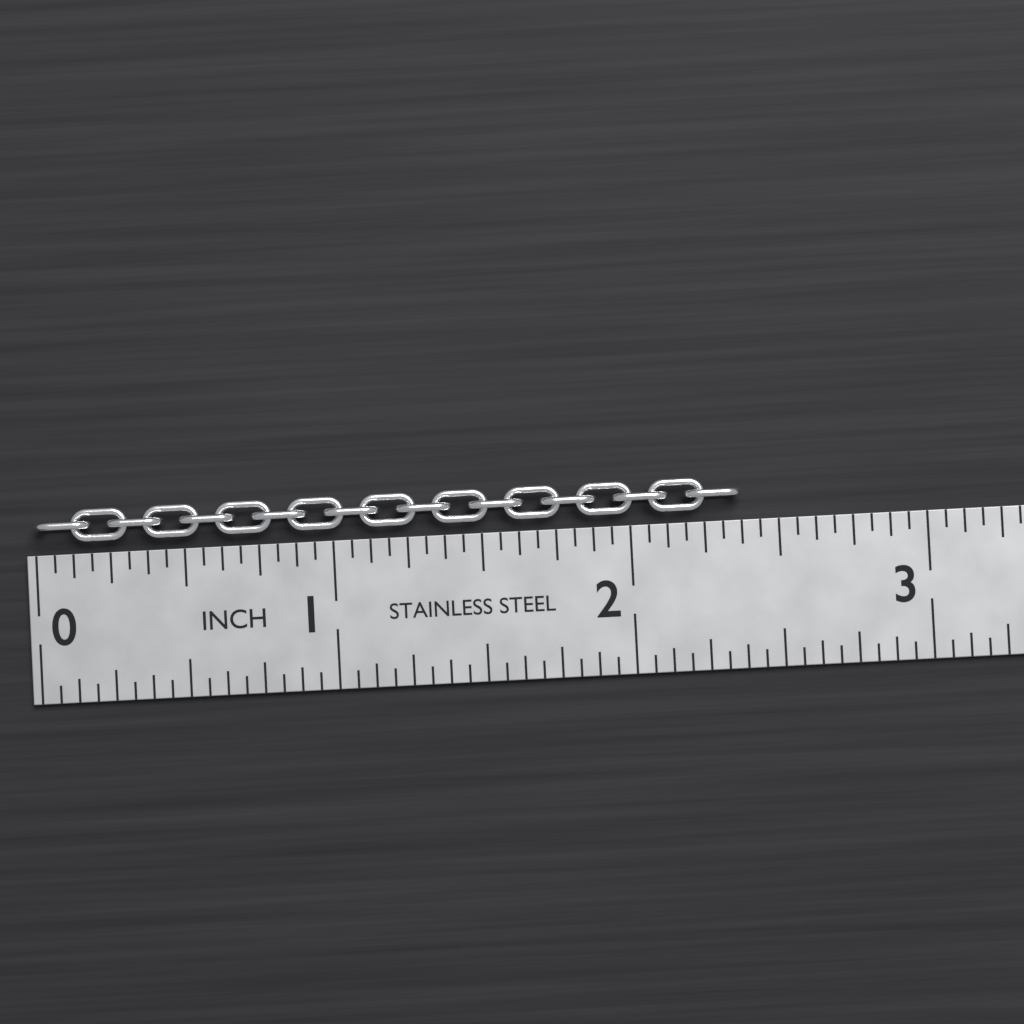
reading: 2.3750 in
